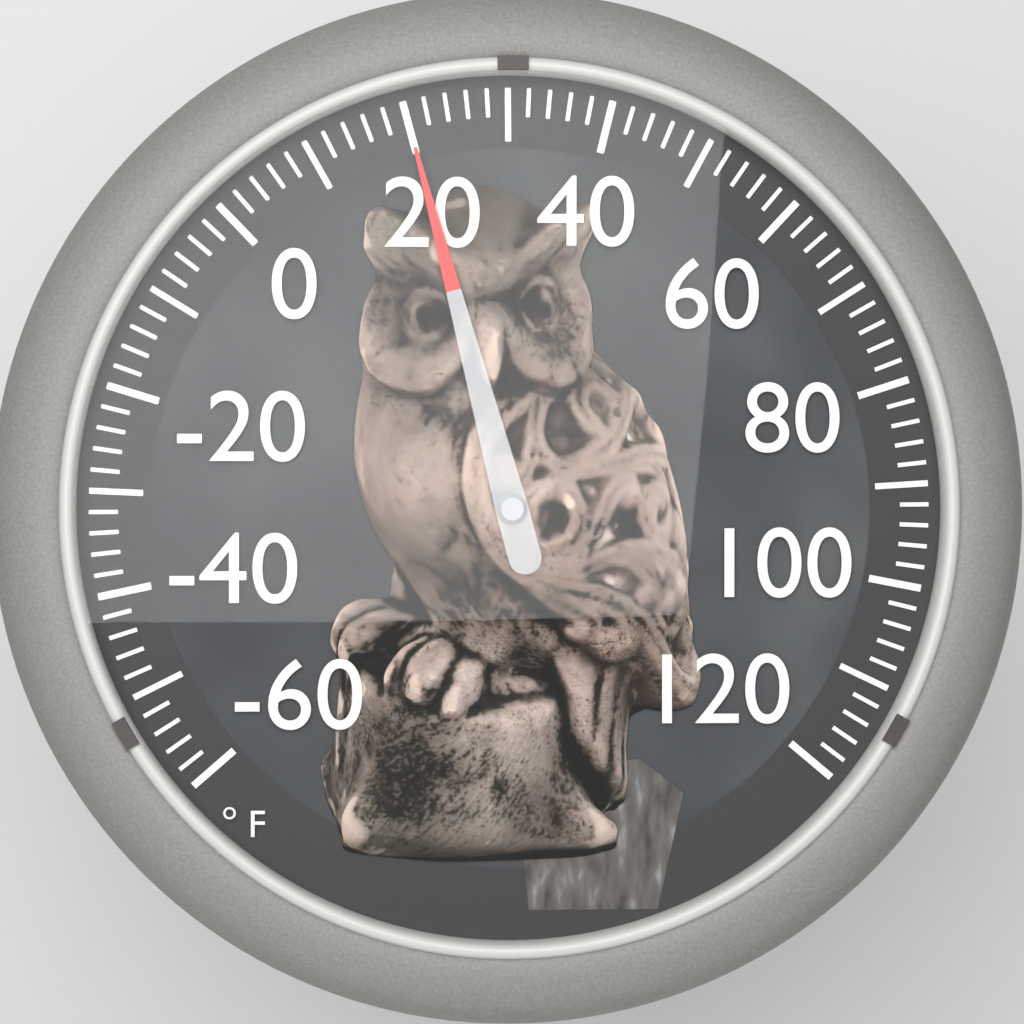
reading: 20 °F
